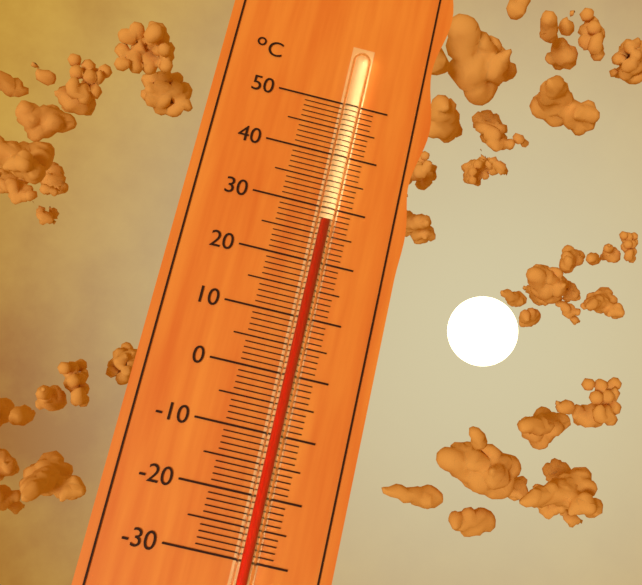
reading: 27 °C
